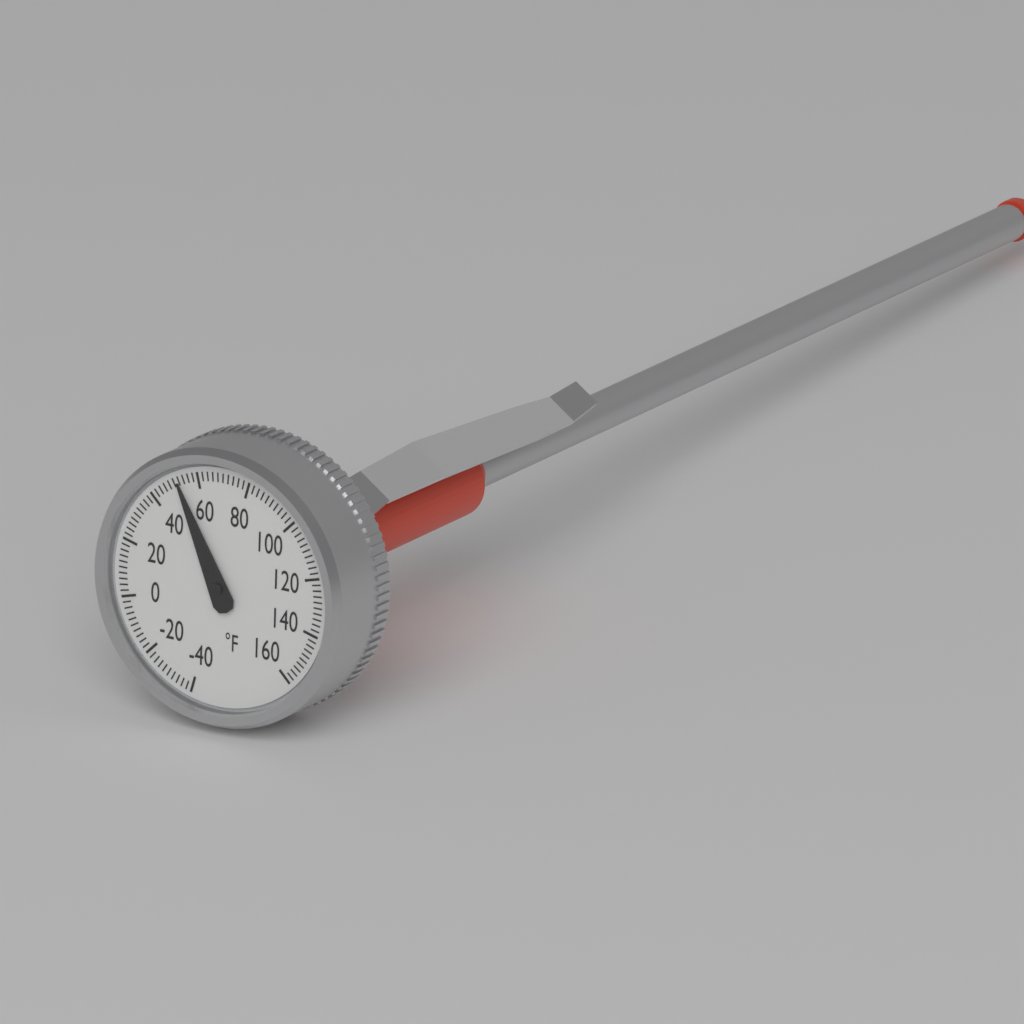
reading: 52 °F
